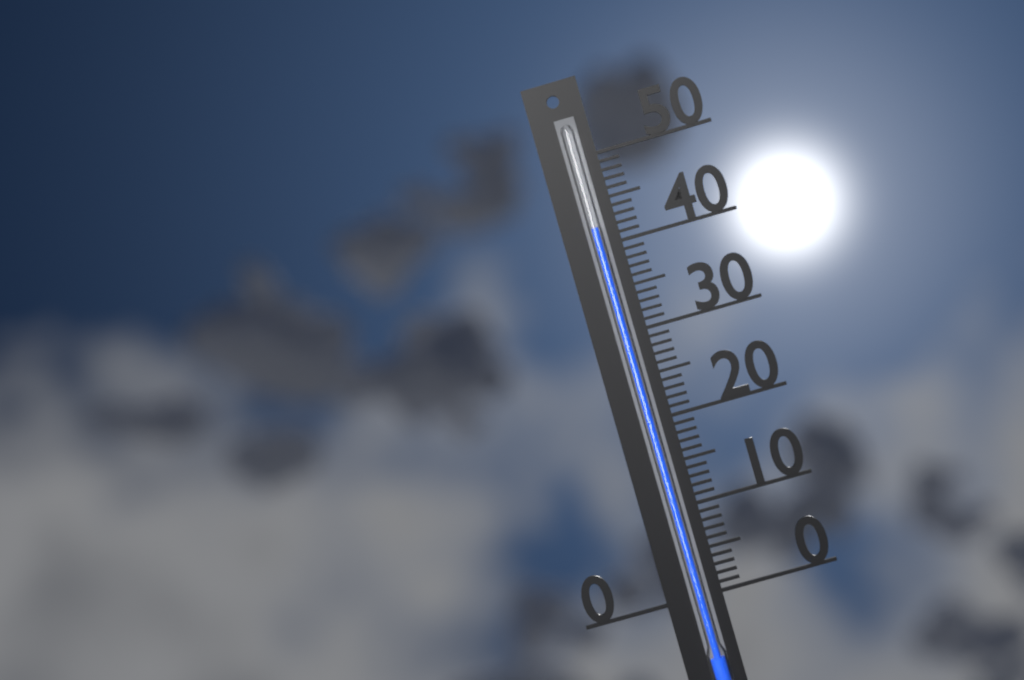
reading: 42 (no unit)
